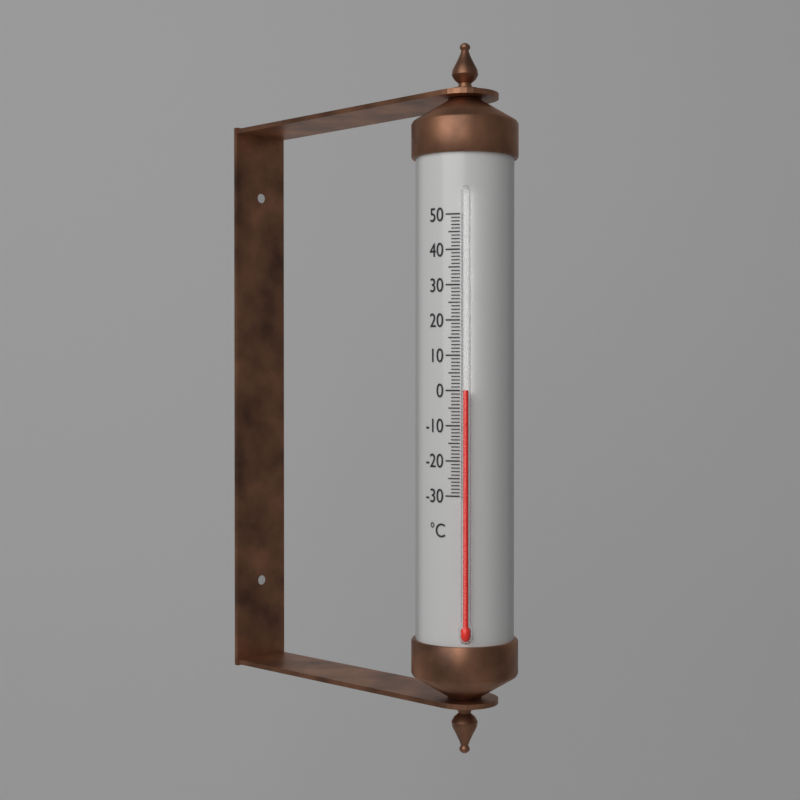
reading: 0 °C
